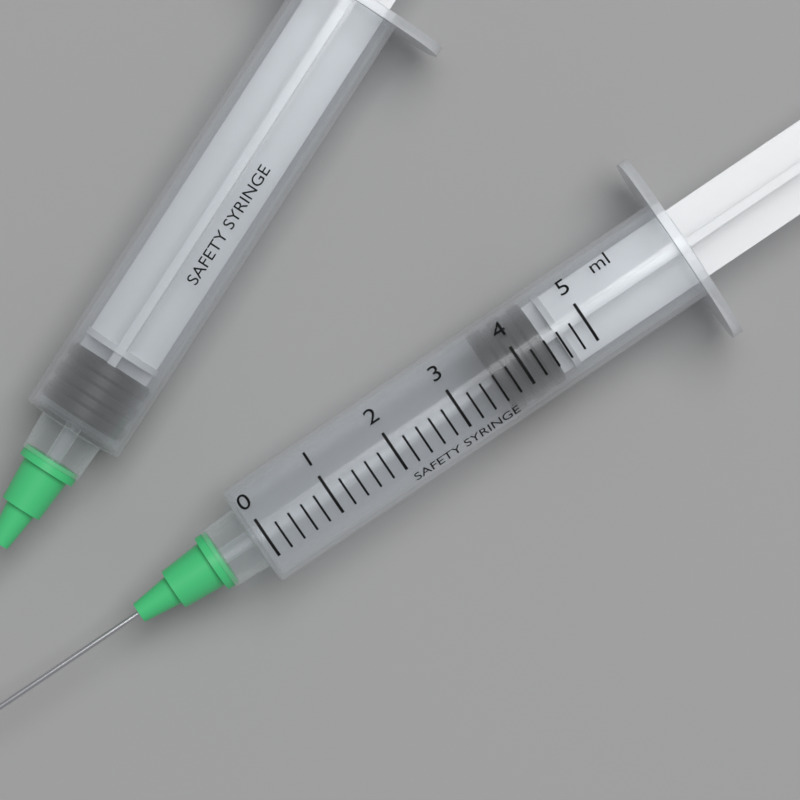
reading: 3.6 ml
